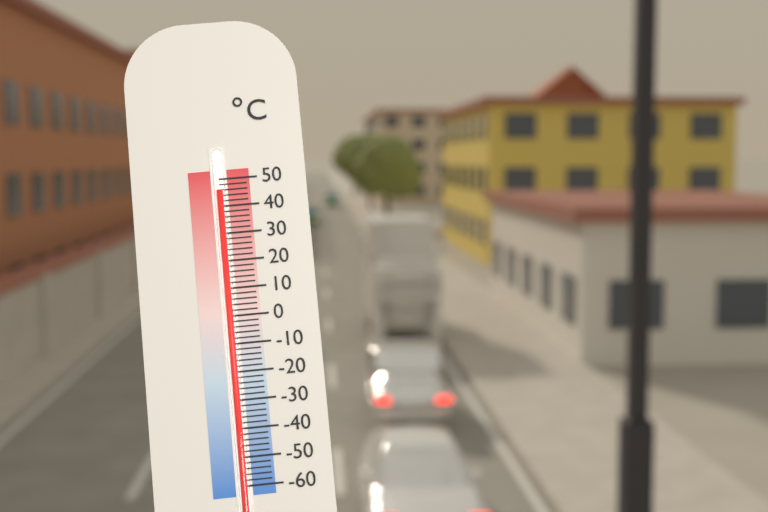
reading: 46 °C
